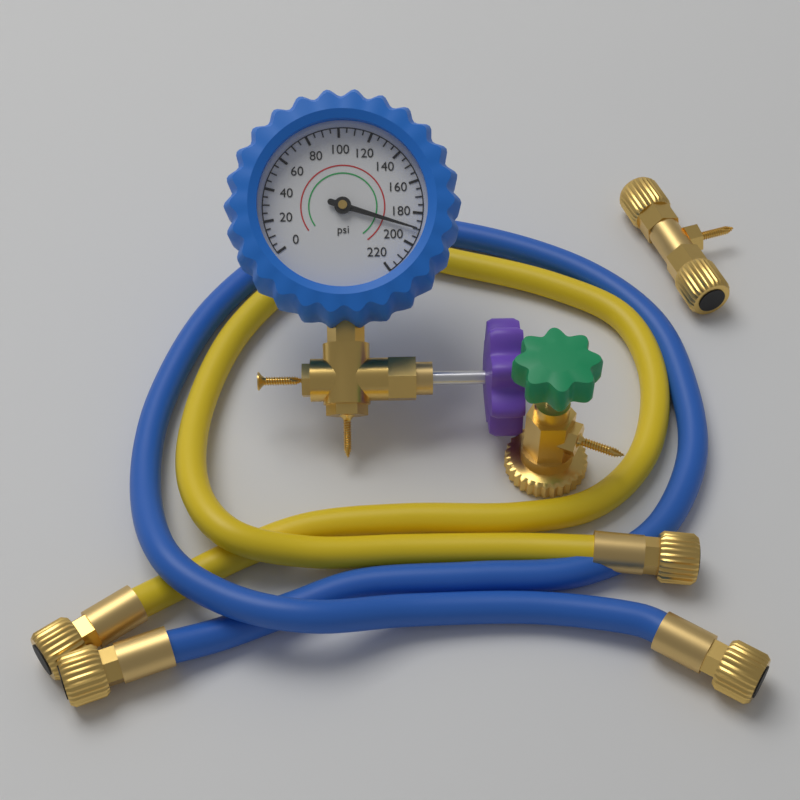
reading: 190 psi
